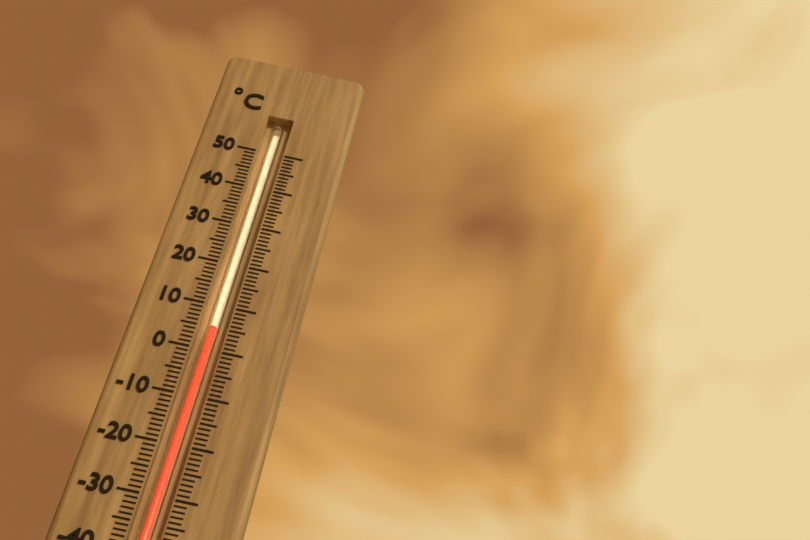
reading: 5 °C
